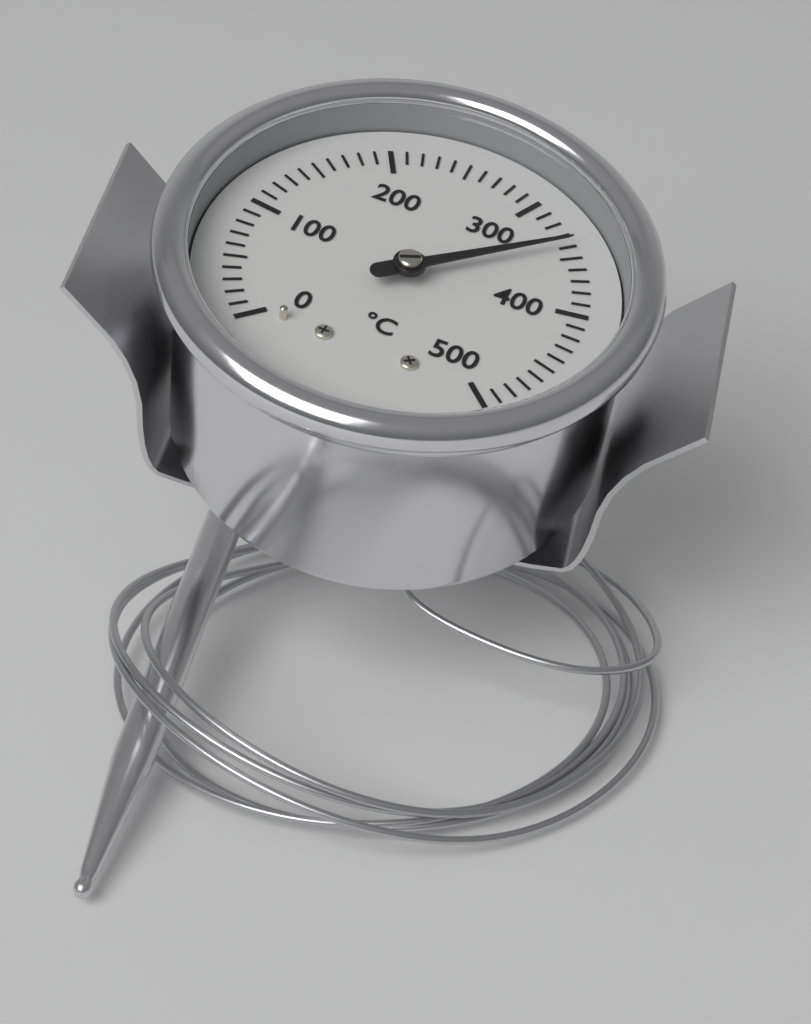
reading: 340 °C
